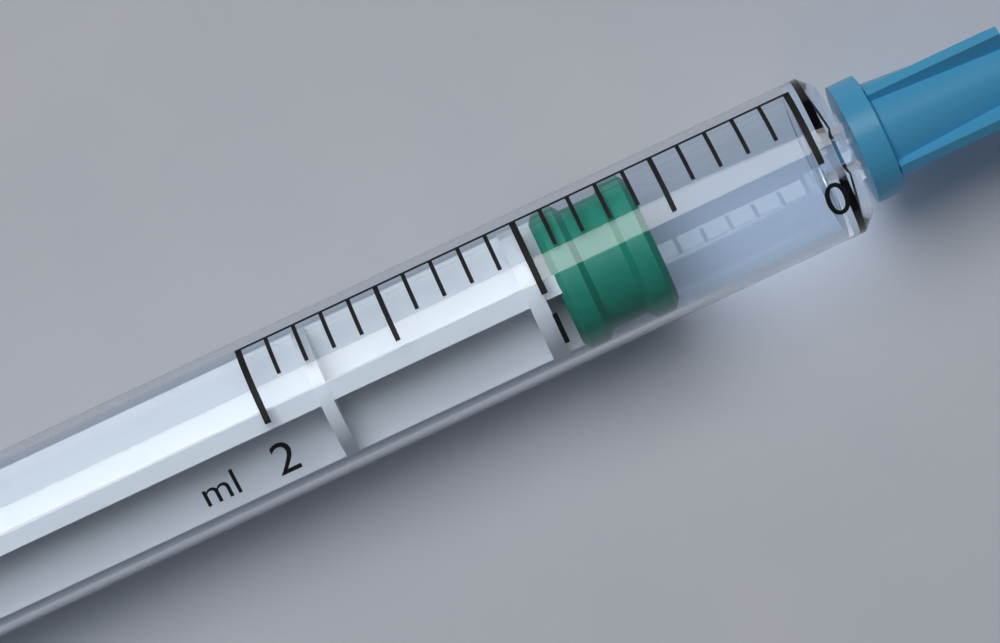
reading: 0.6 ml
